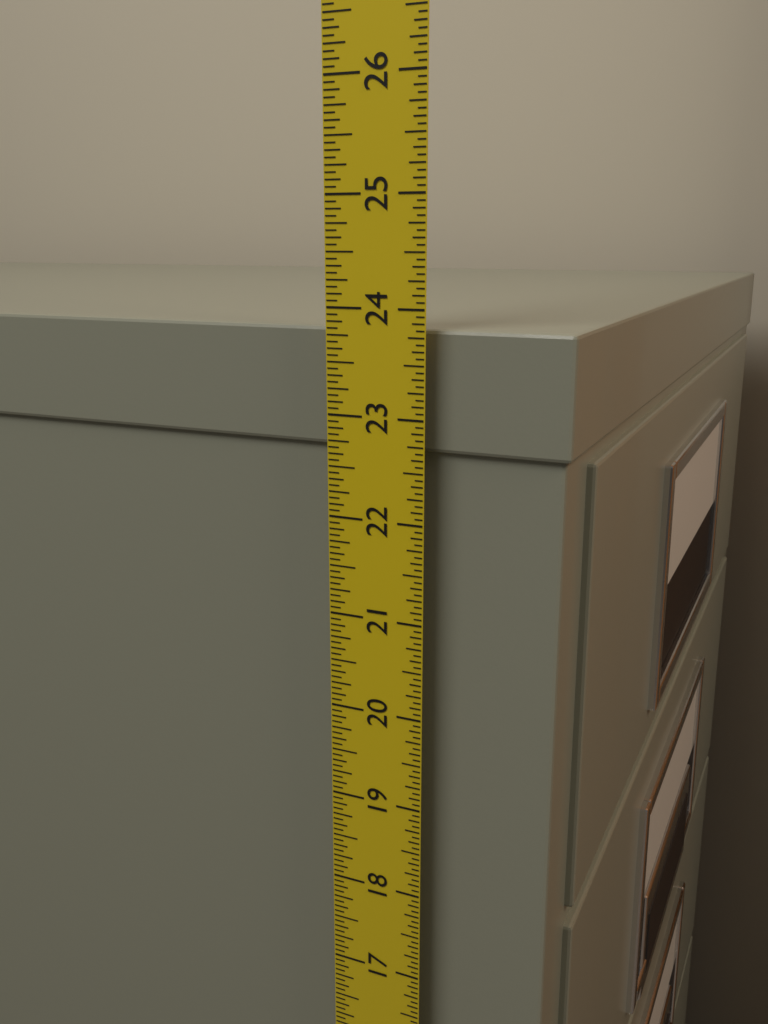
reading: 23.8125 in
